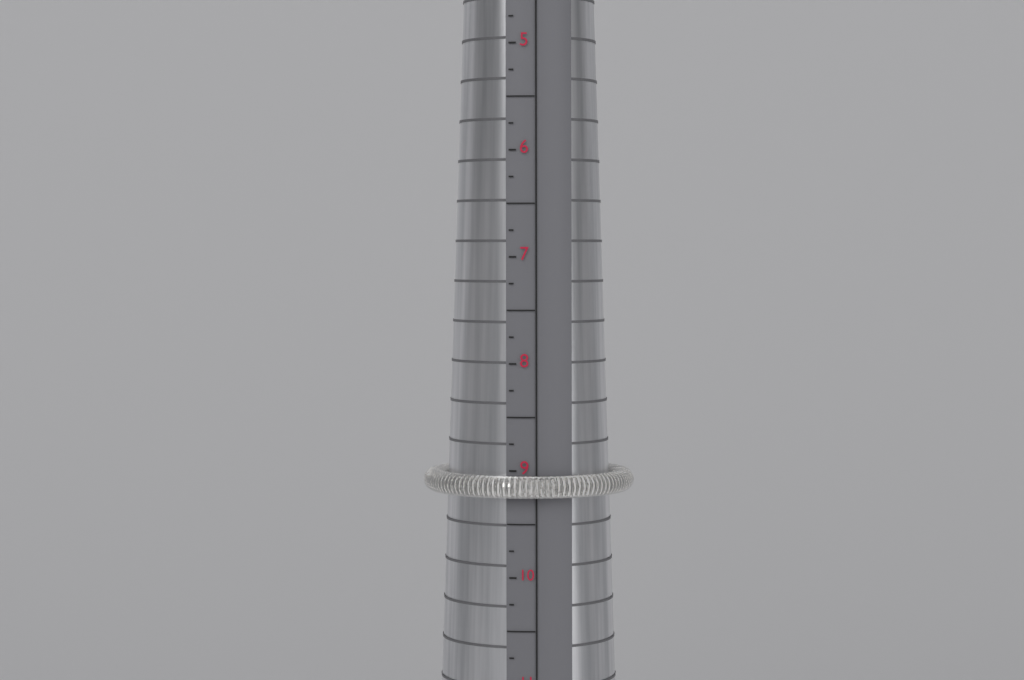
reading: 9.25 (no unit)
